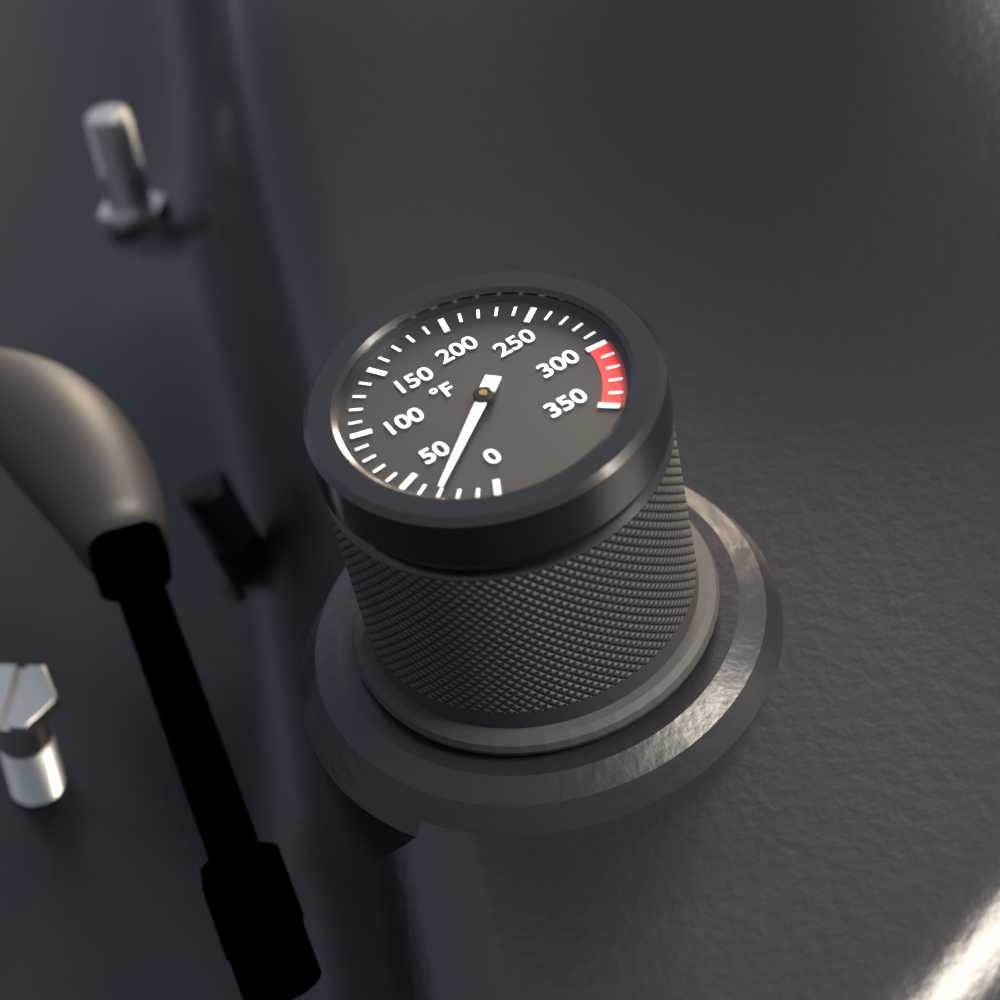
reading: 30 °F
